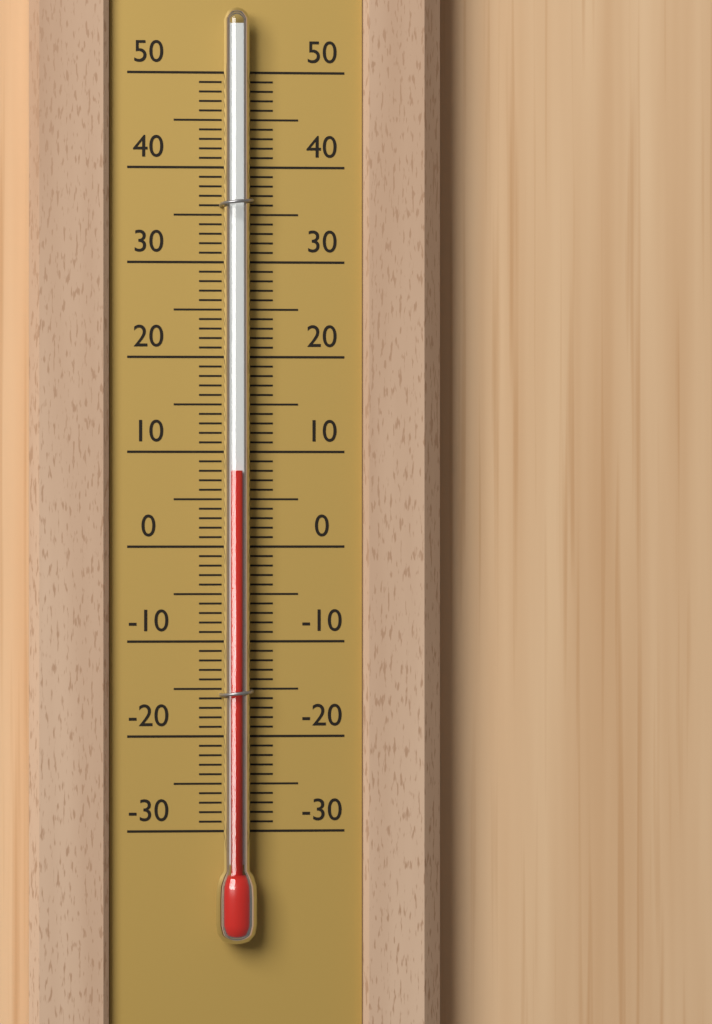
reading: 8 (no unit)
